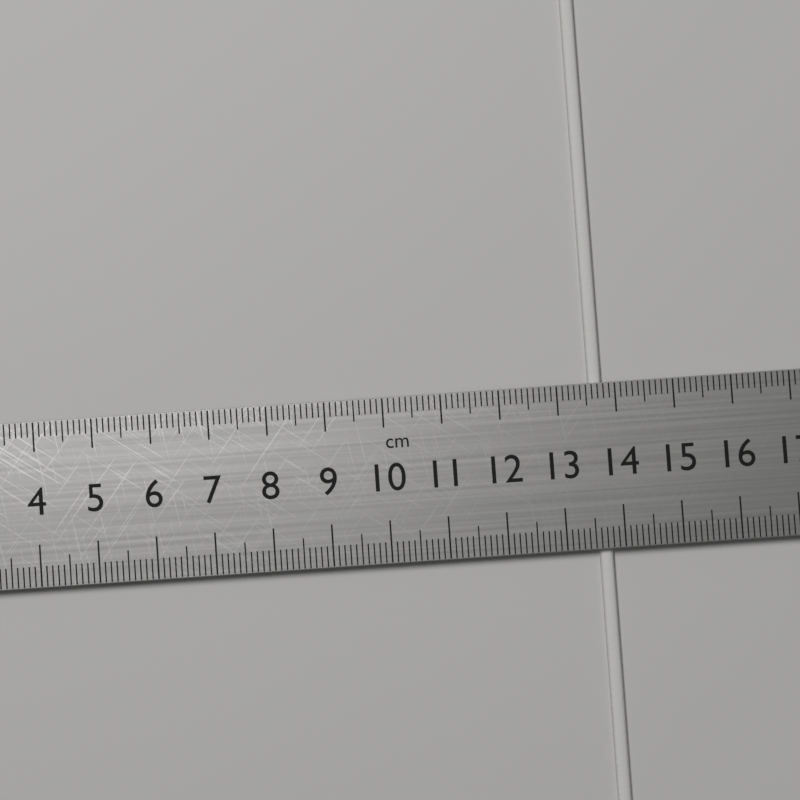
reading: 13.8 cm
